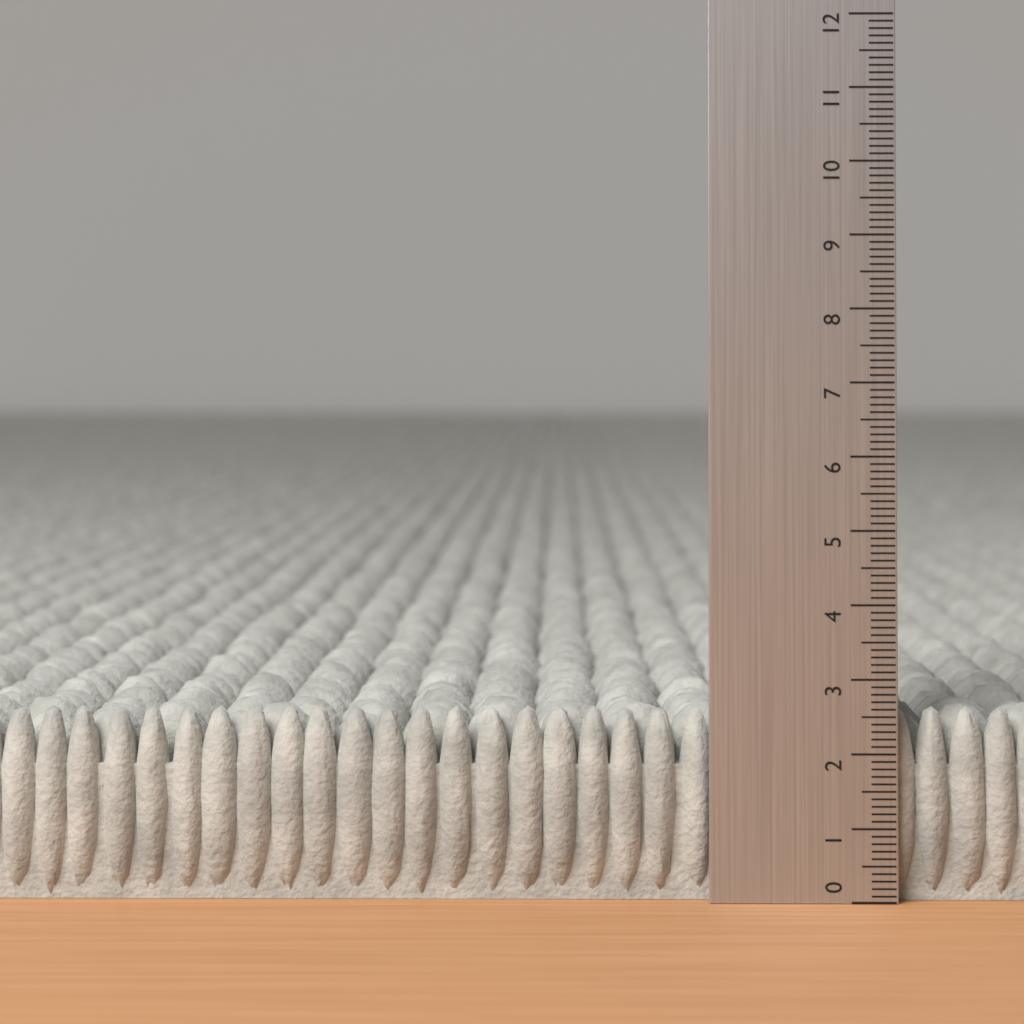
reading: 2.6 (no unit)
